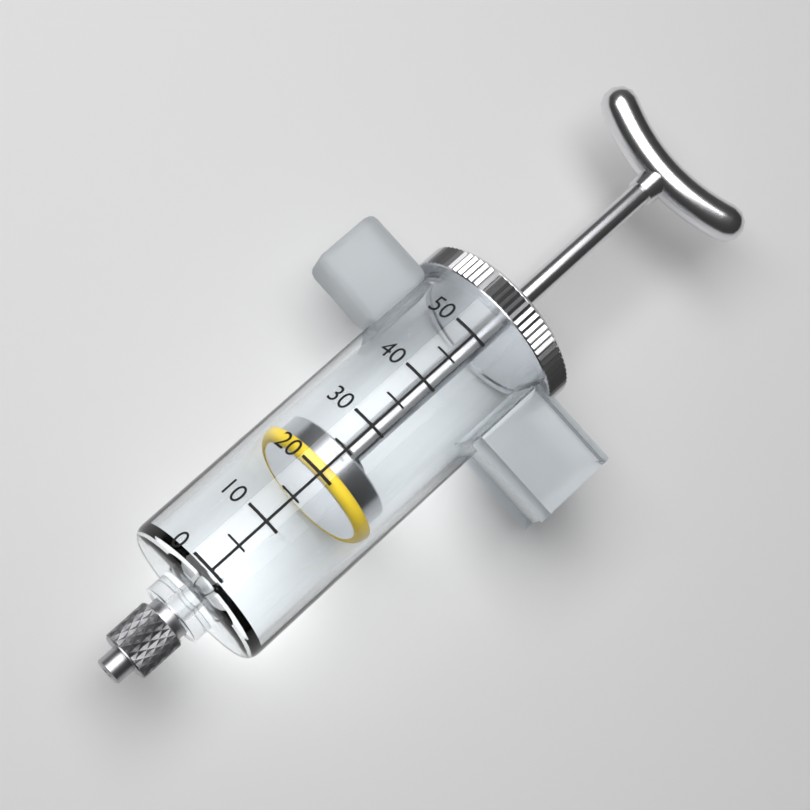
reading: 20 (no unit)
